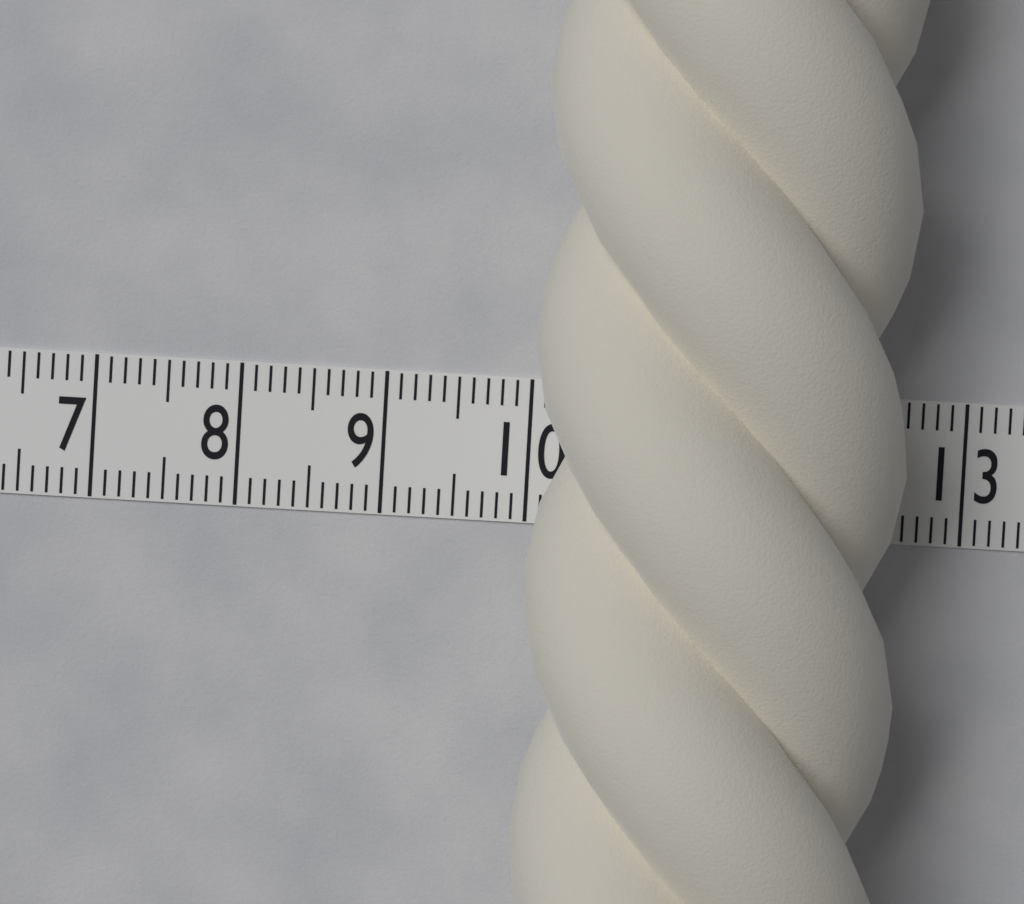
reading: 12.5 (no unit)
